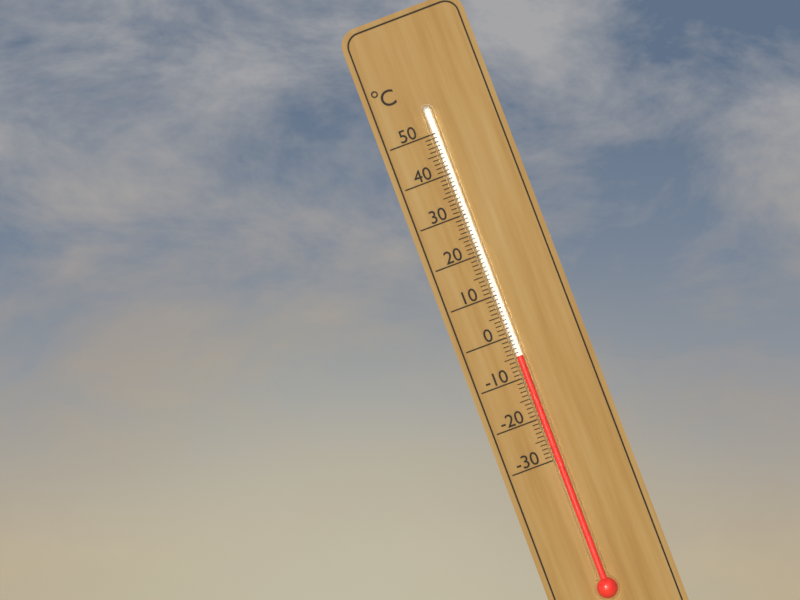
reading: -5 °C
